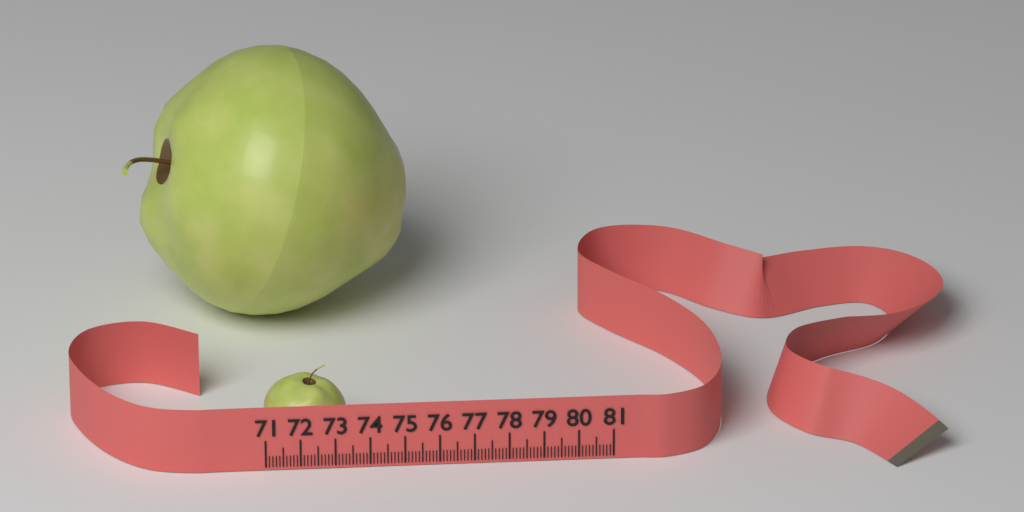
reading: 73.4 (no unit)
